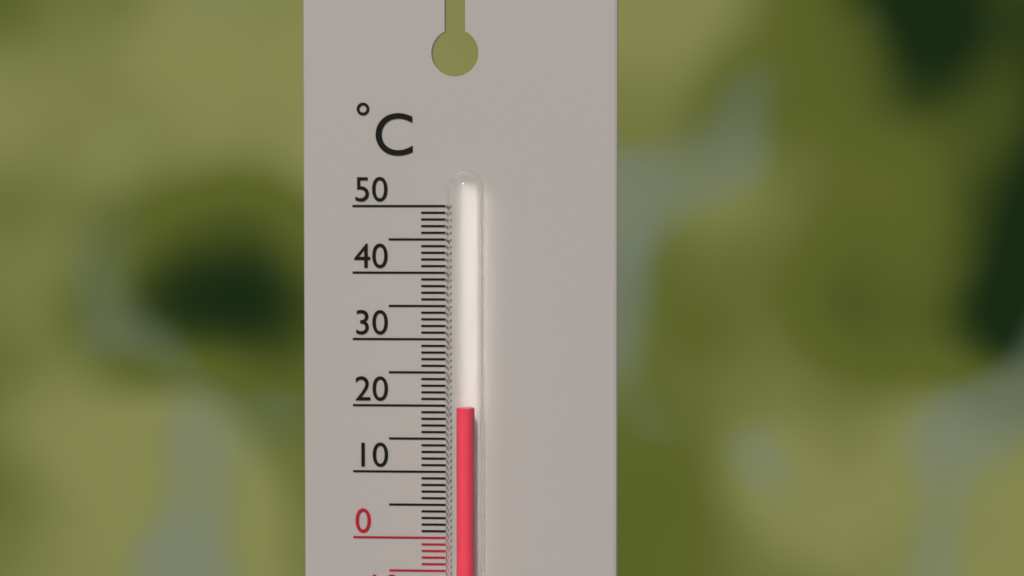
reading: 20 °C
